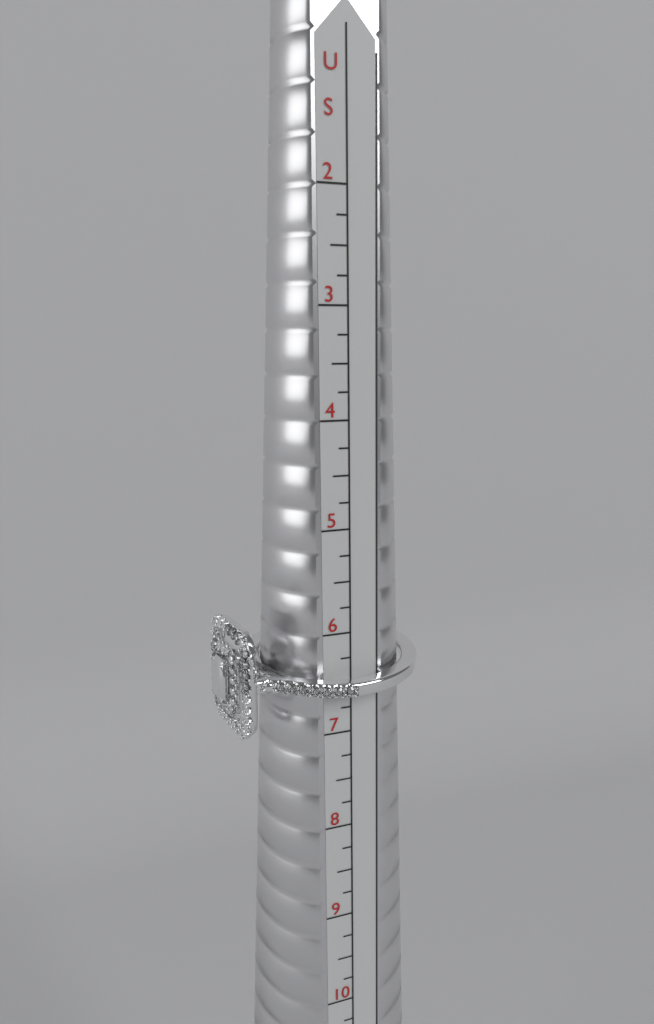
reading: 7.00 US
